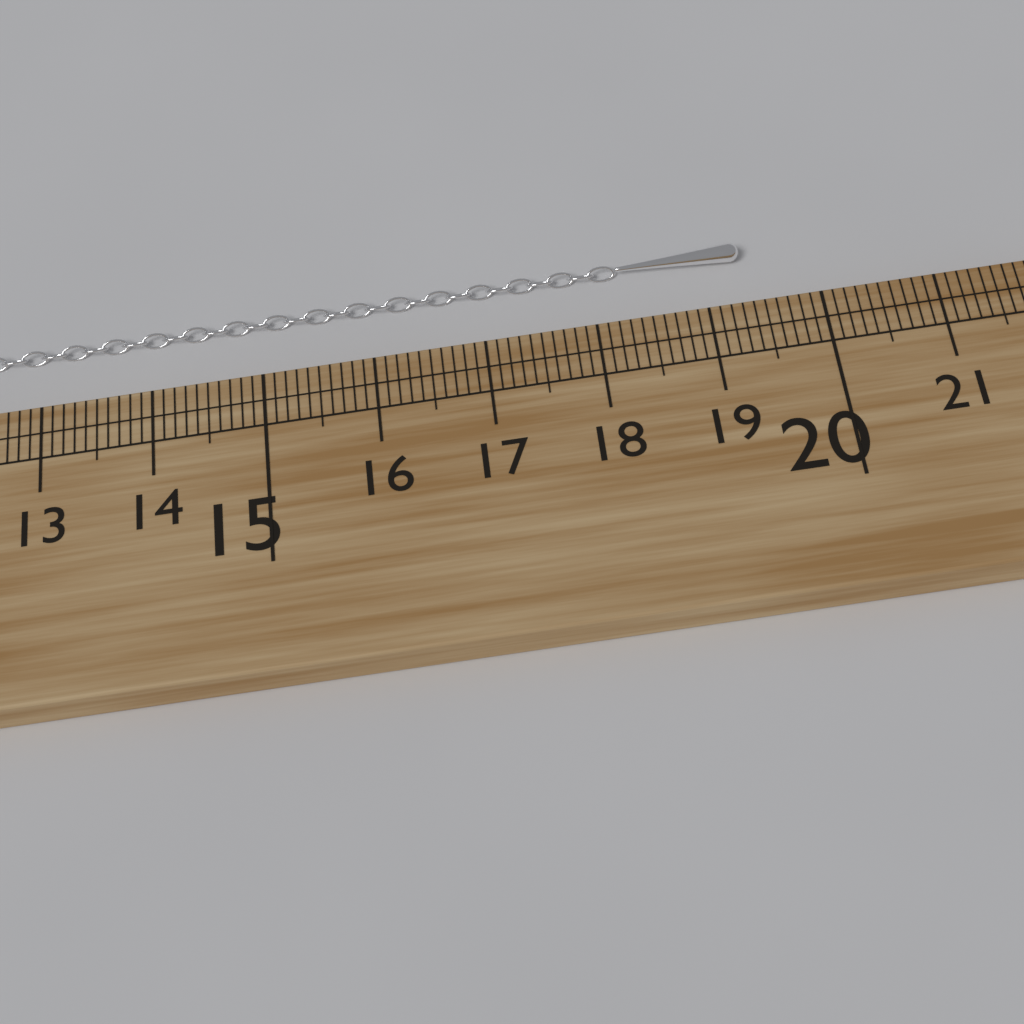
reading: 19.4 cm
